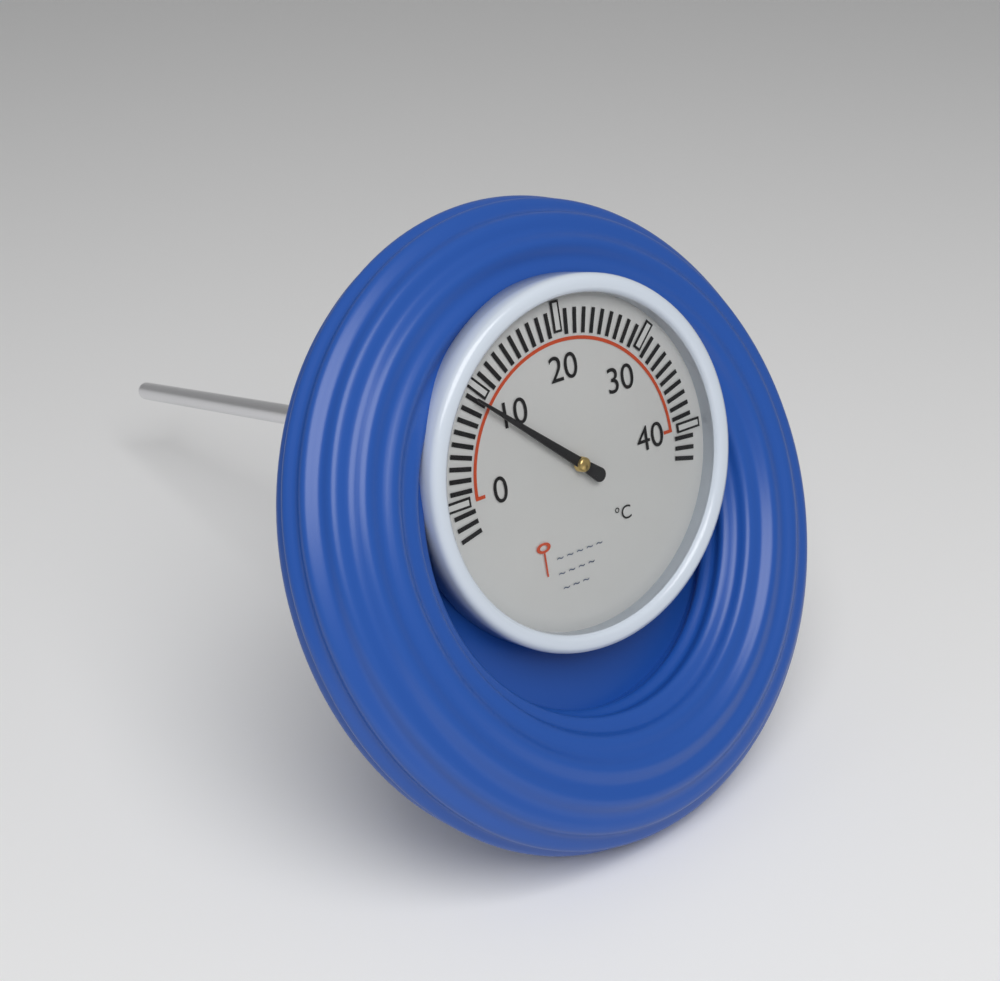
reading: 9 °C
